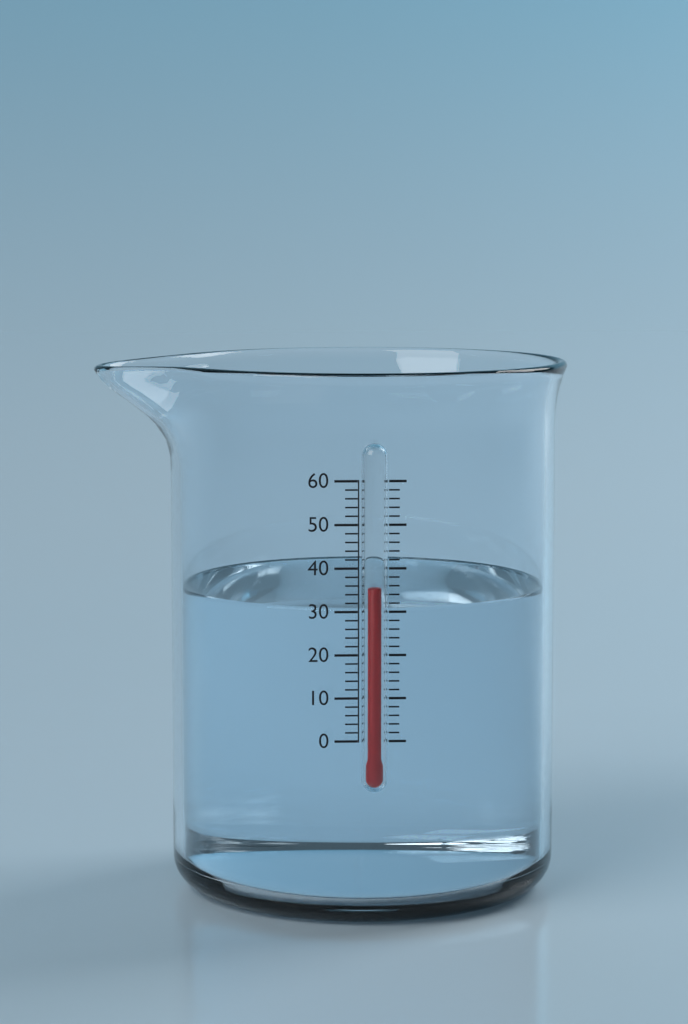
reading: 36 (no unit)
